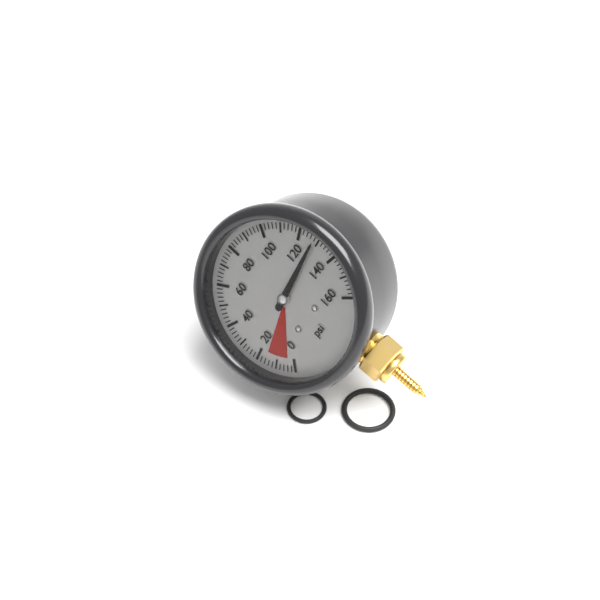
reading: 128 psi
